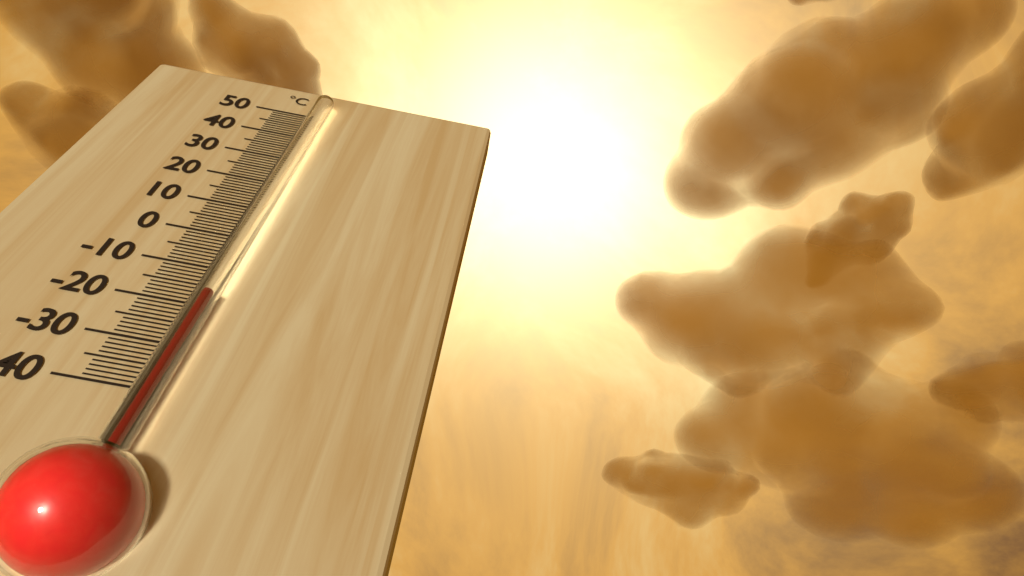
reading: -19 °C
